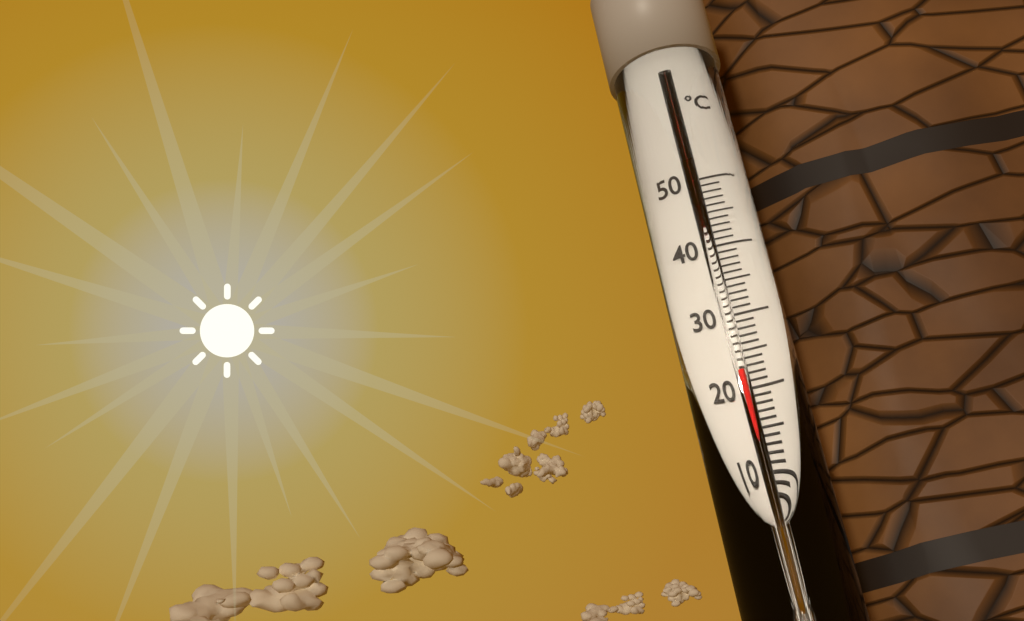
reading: 22 °C
